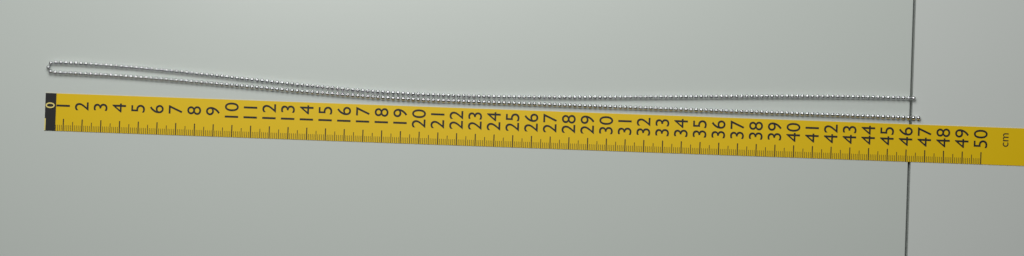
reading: 46.7 cm
